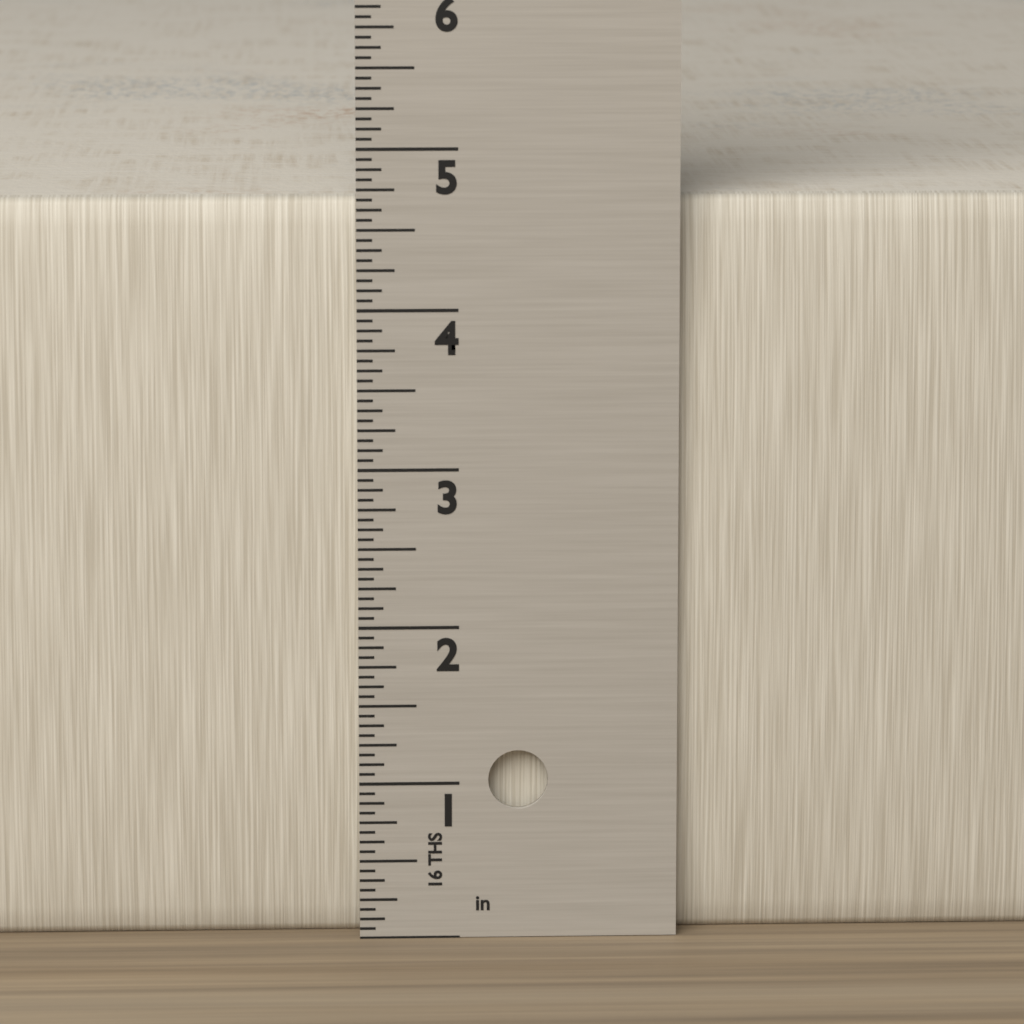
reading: 4.6875 in
